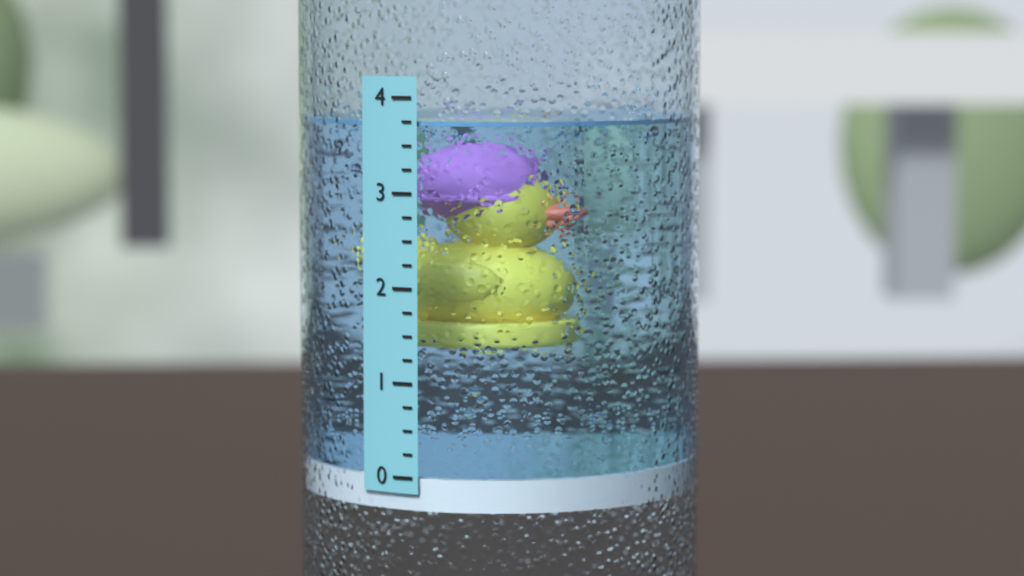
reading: 3.75 (no unit)
